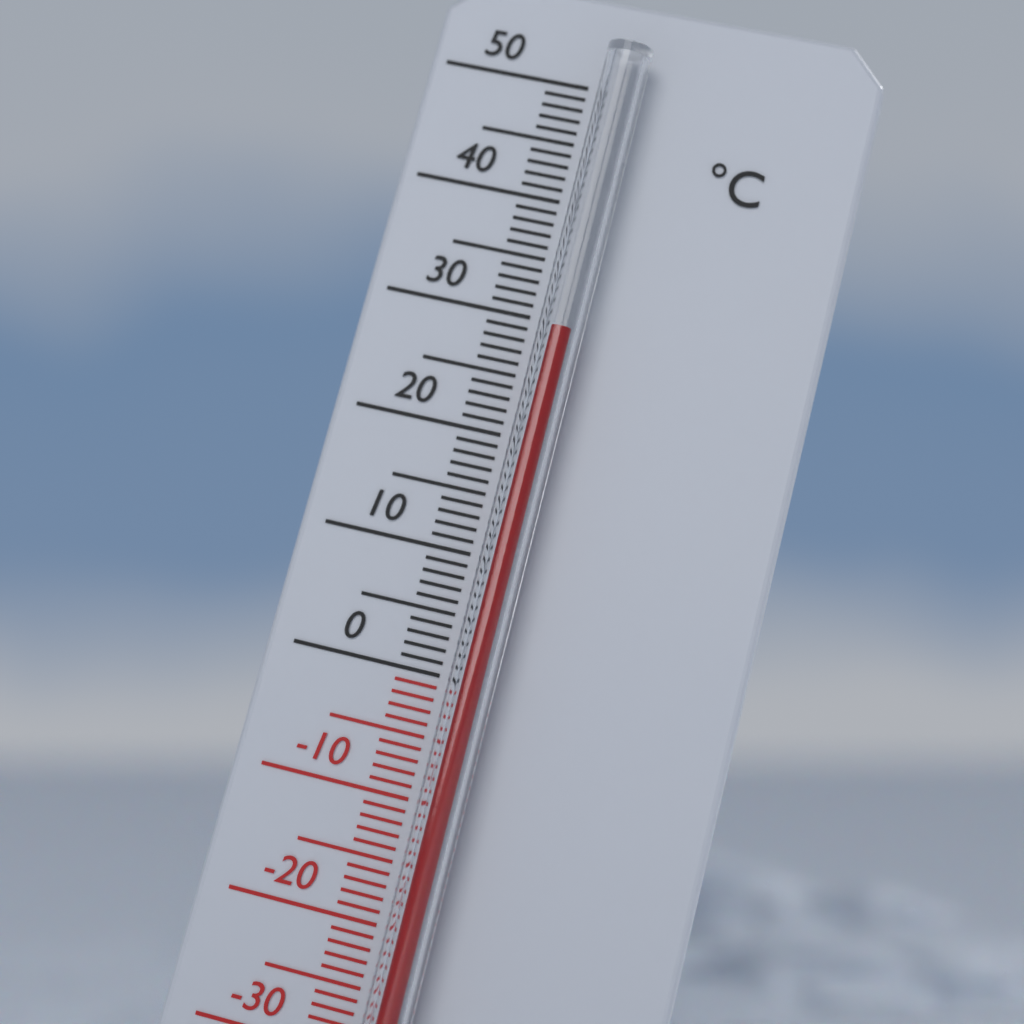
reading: 29 °C
